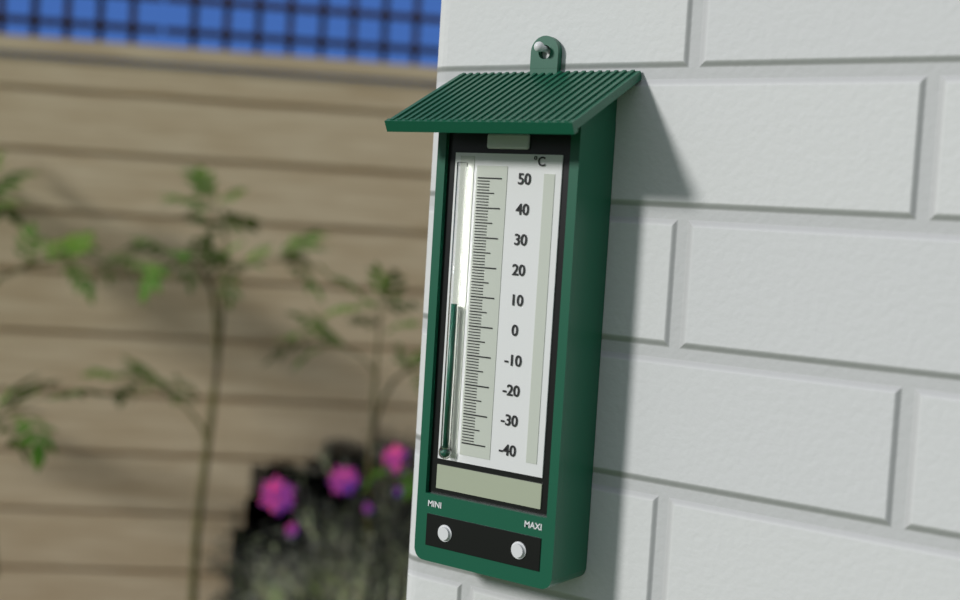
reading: 7 °C
